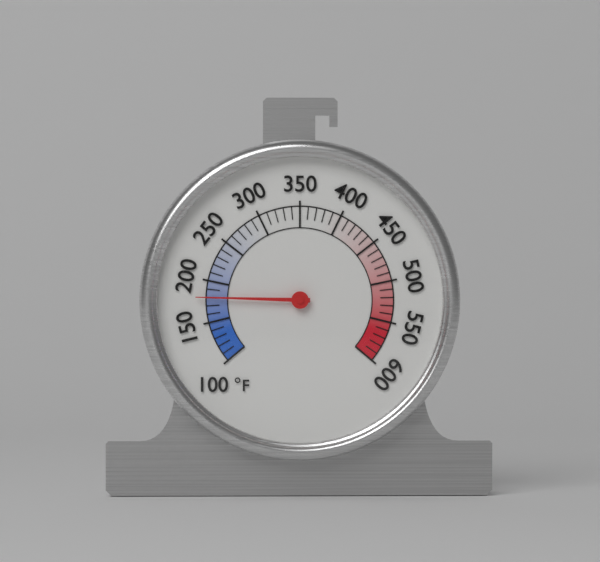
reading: 180 °F
